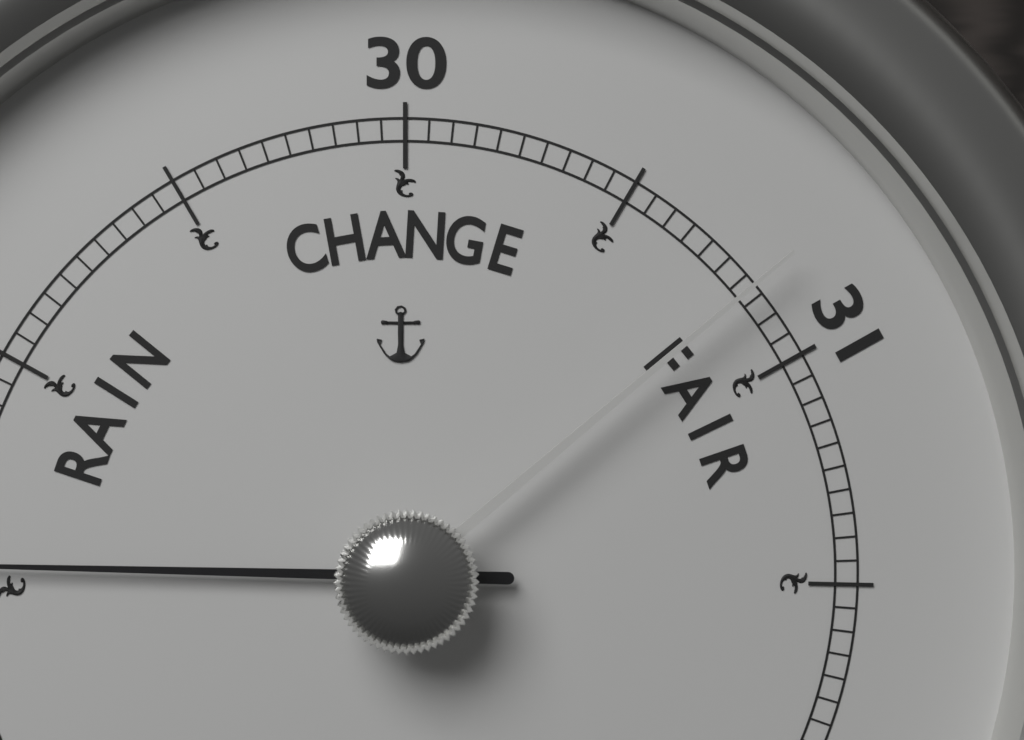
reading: 28.55 (no unit)
